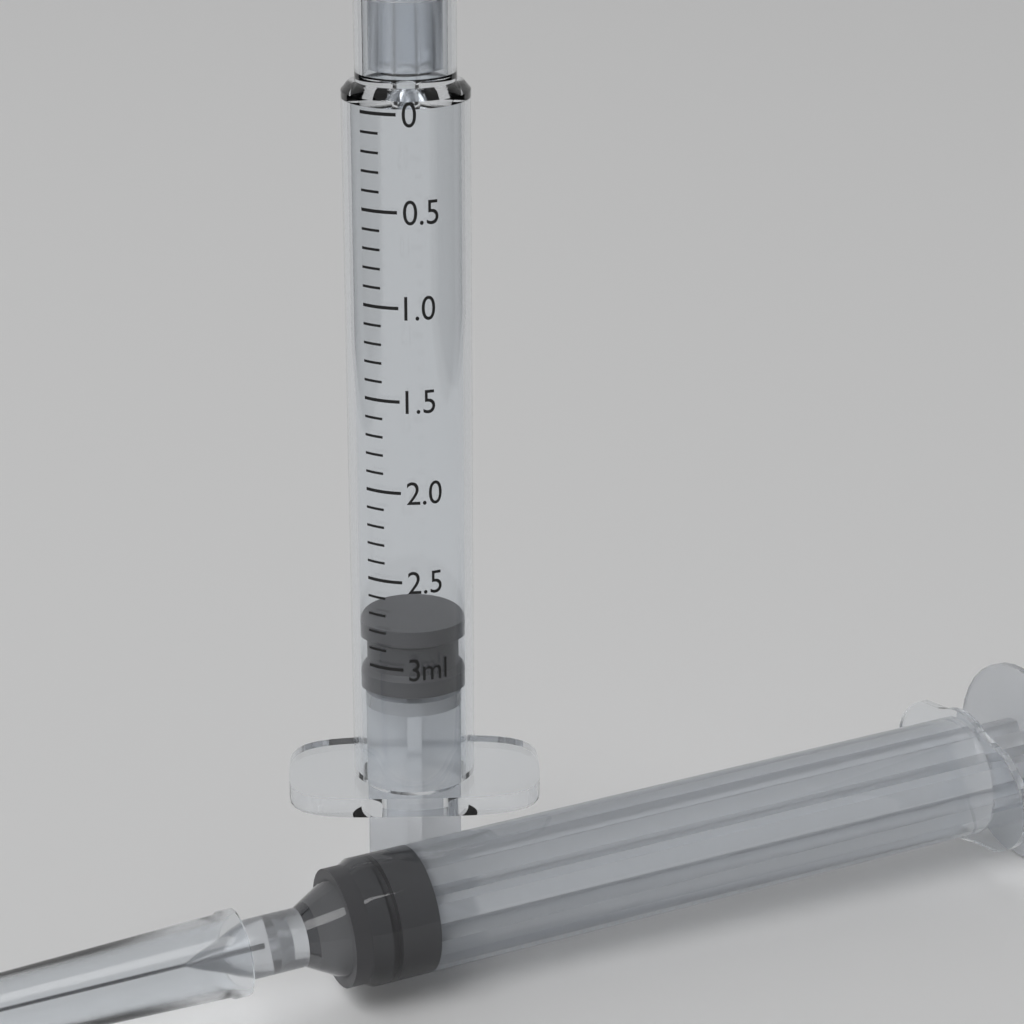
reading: 2.8 ml
